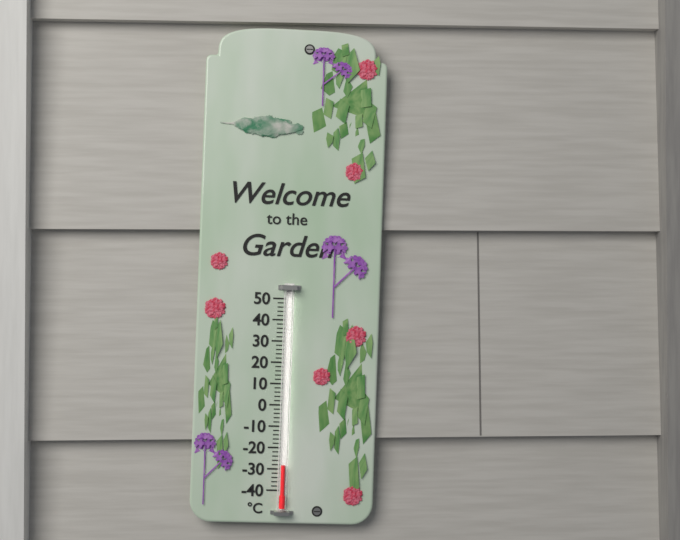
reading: -28 °C
